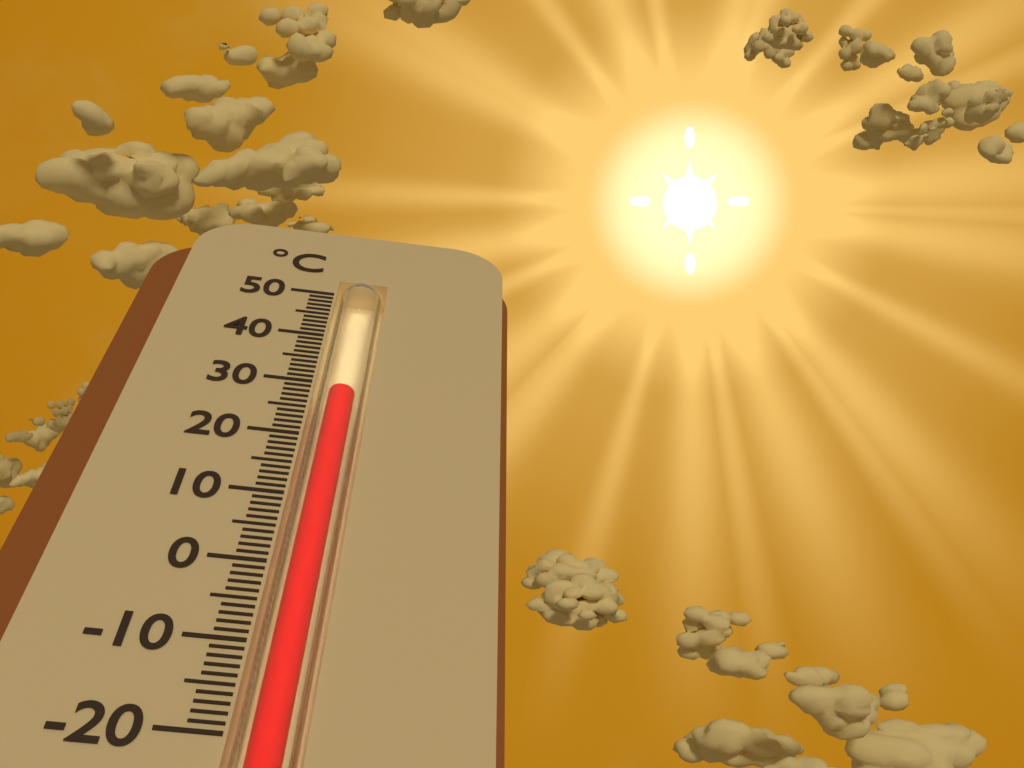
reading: 29 °C
